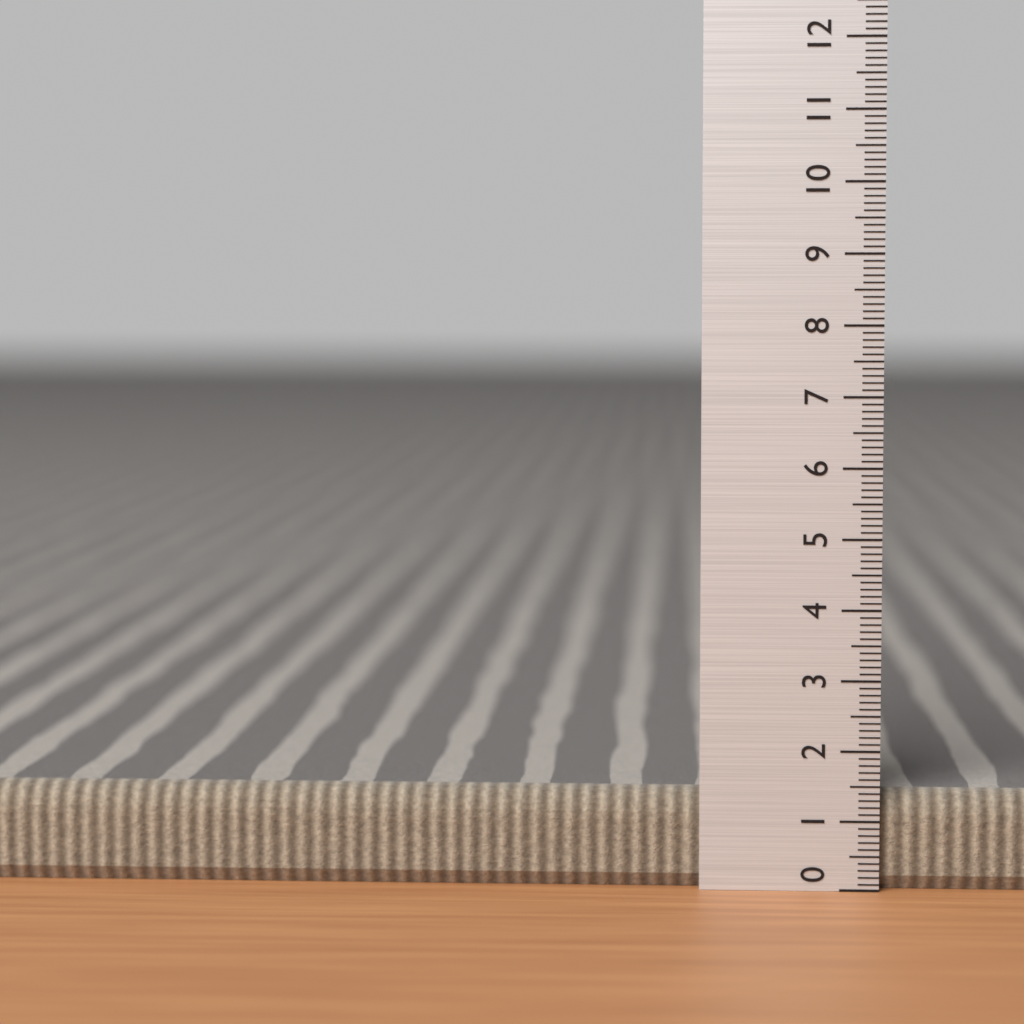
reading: 1.4 (no unit)
